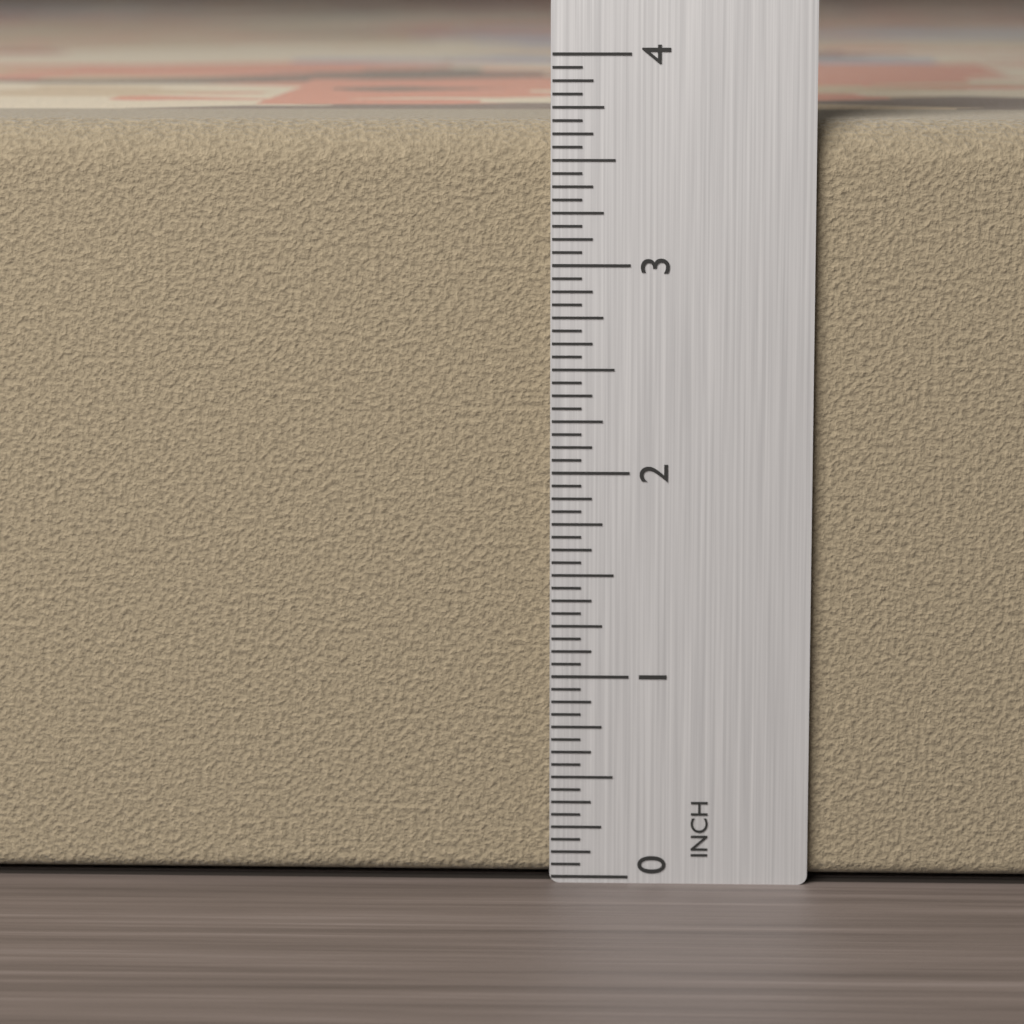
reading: 3.6875 in
